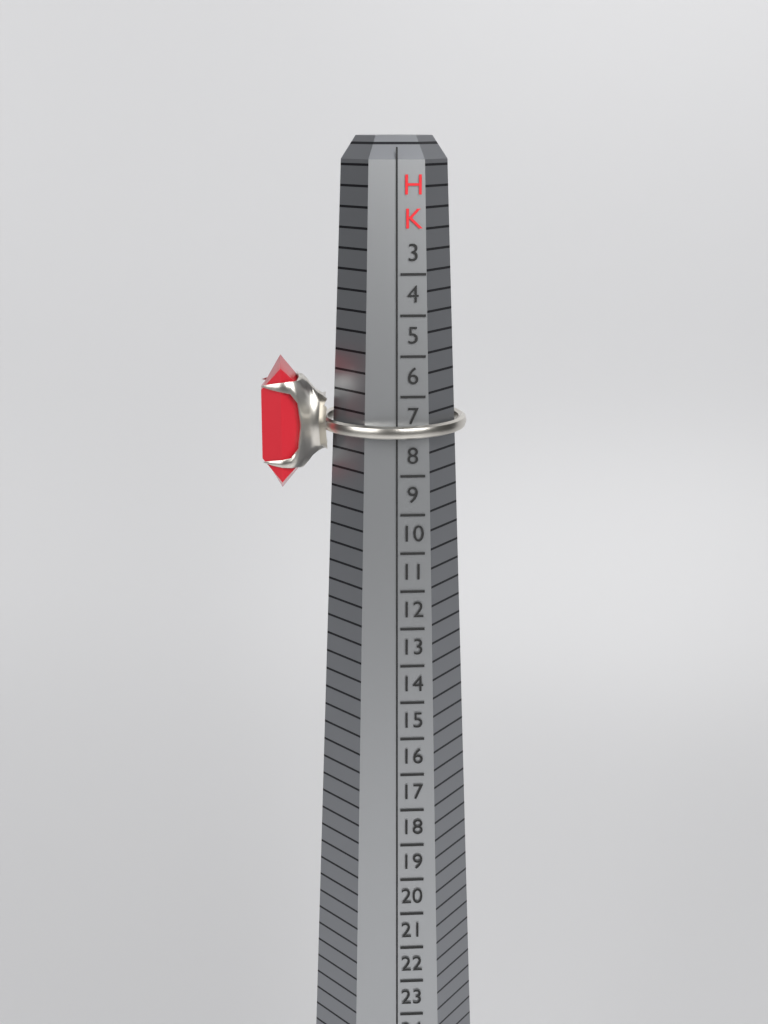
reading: 7 HK
